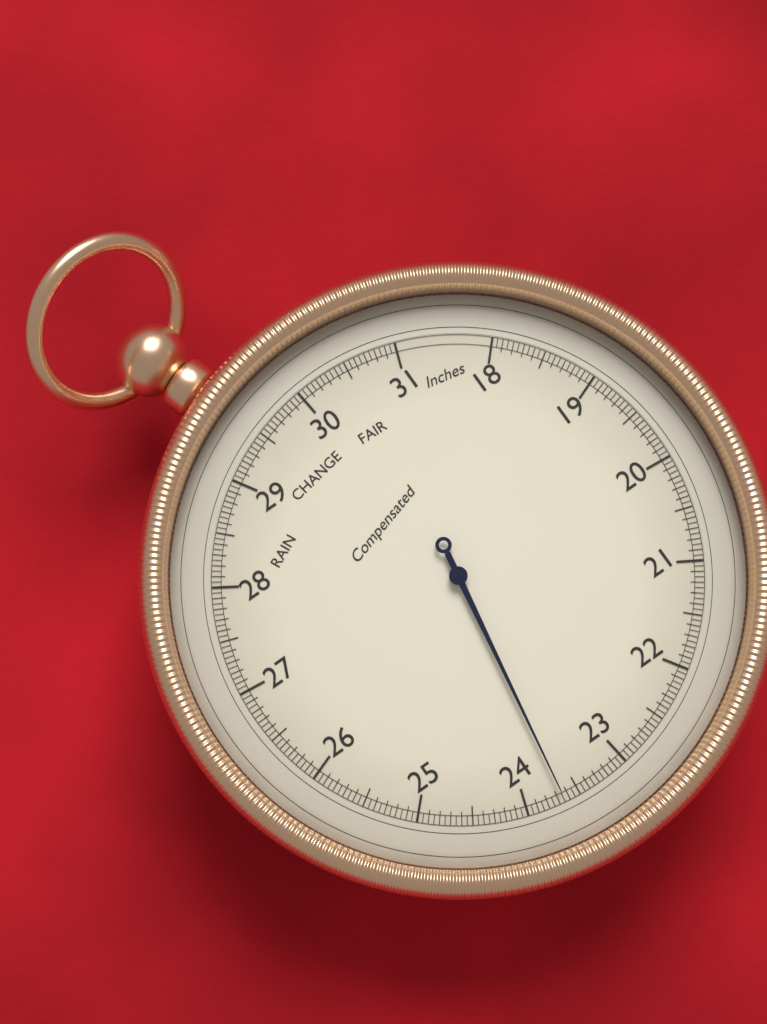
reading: 23.65 inHg
